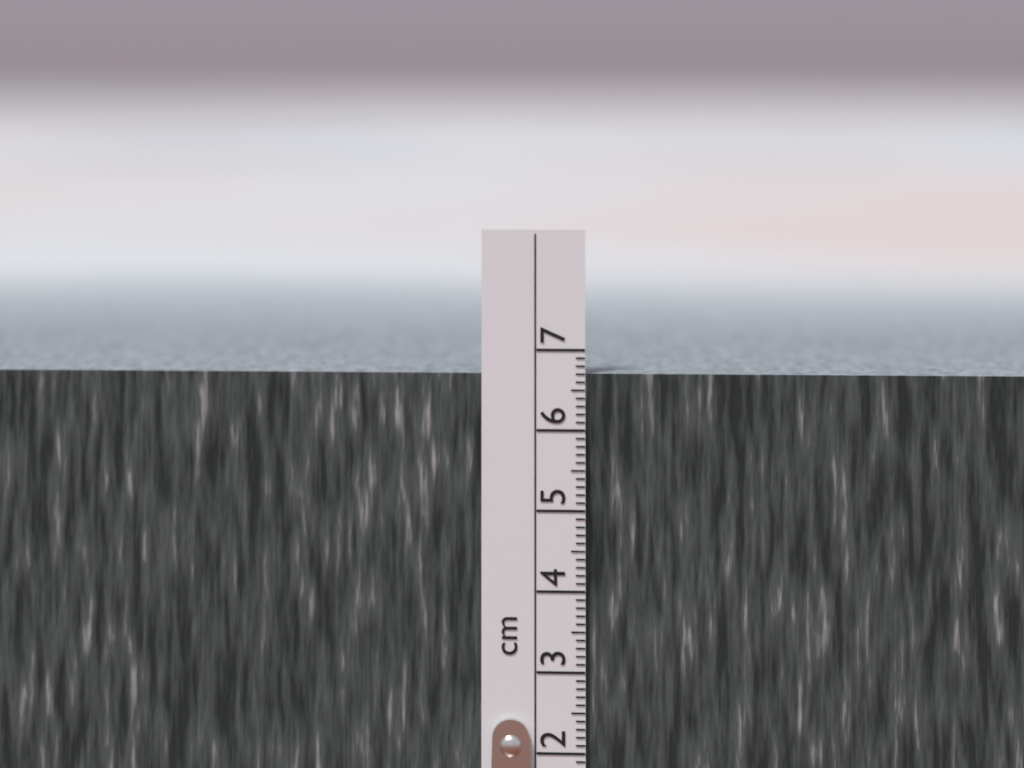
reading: 6.7 cm
